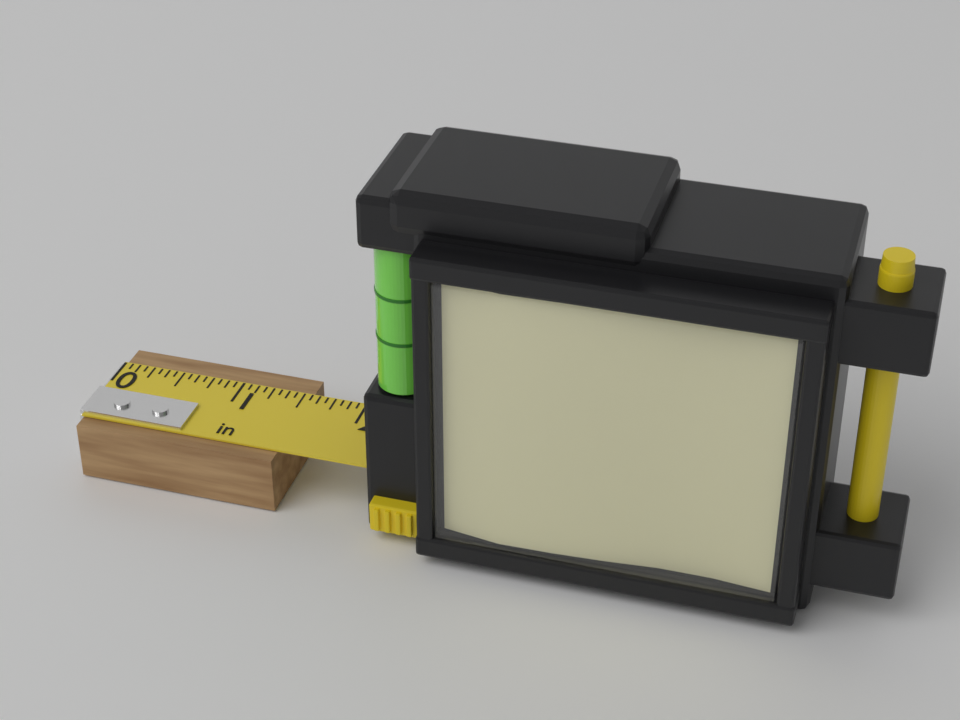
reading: 1.5625 in
